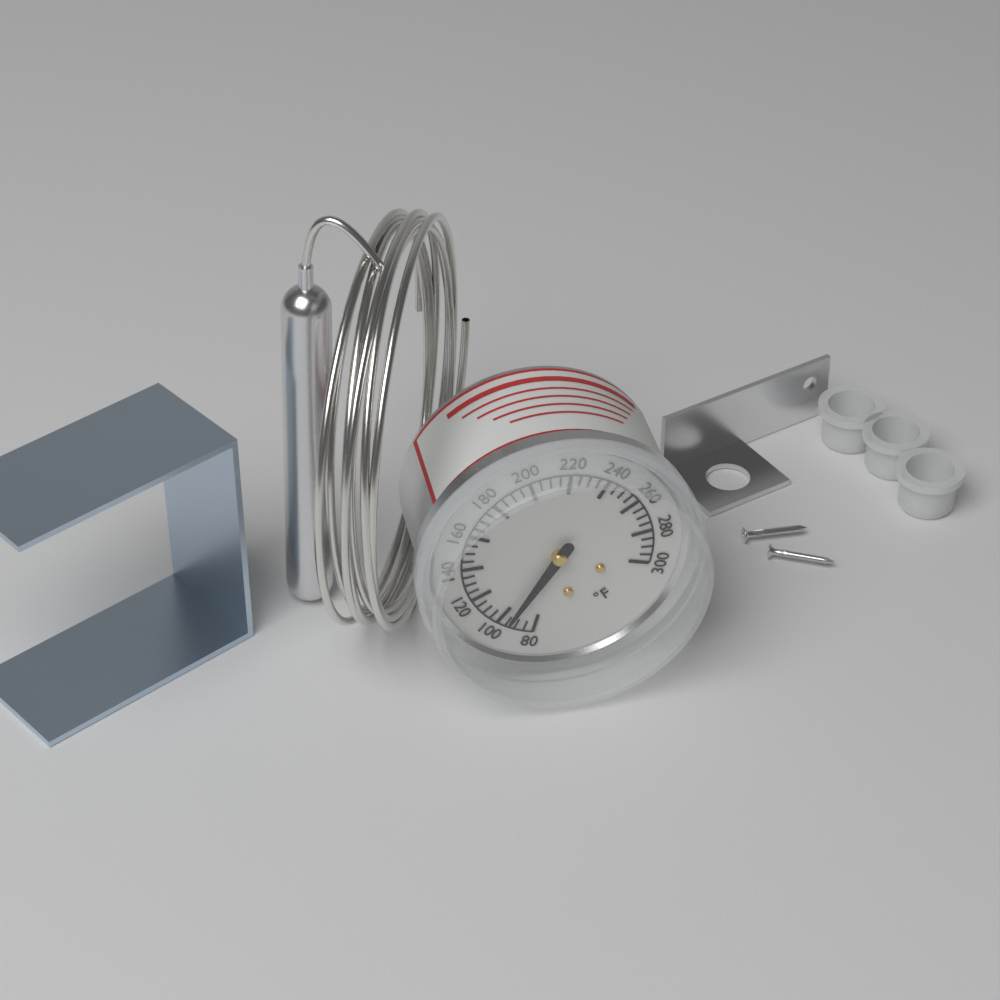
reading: 95 °F
